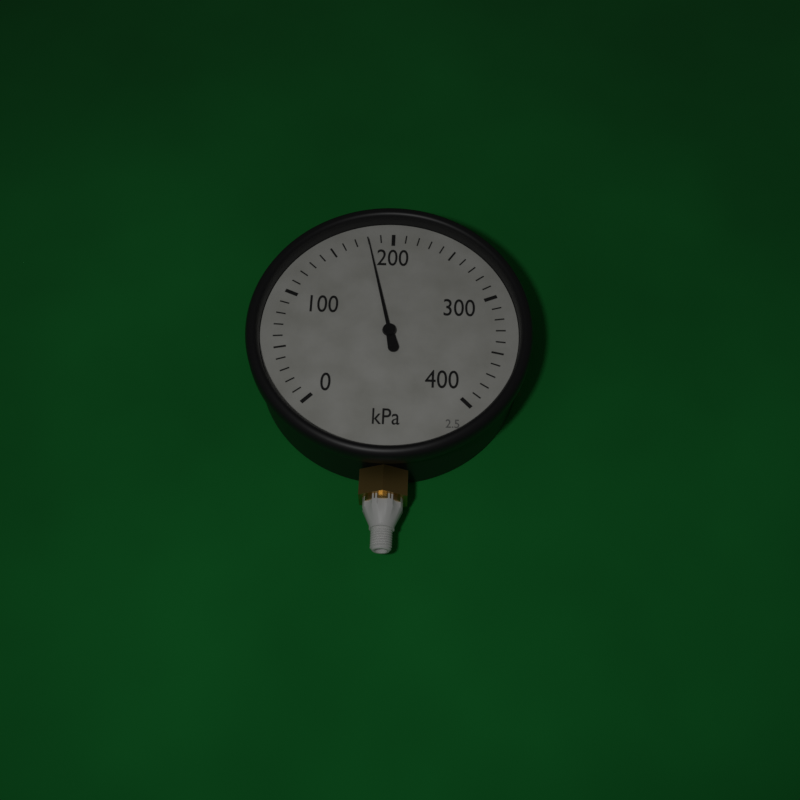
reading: 180 kPa
